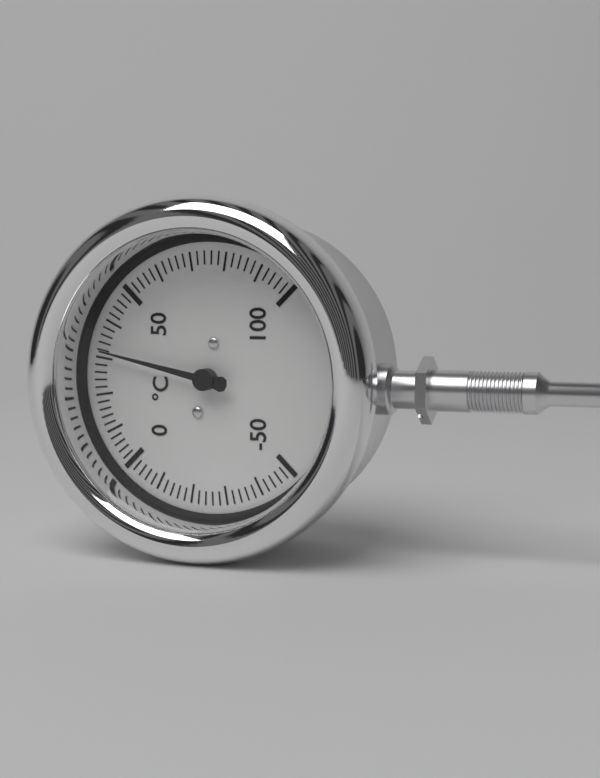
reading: 32 °C
